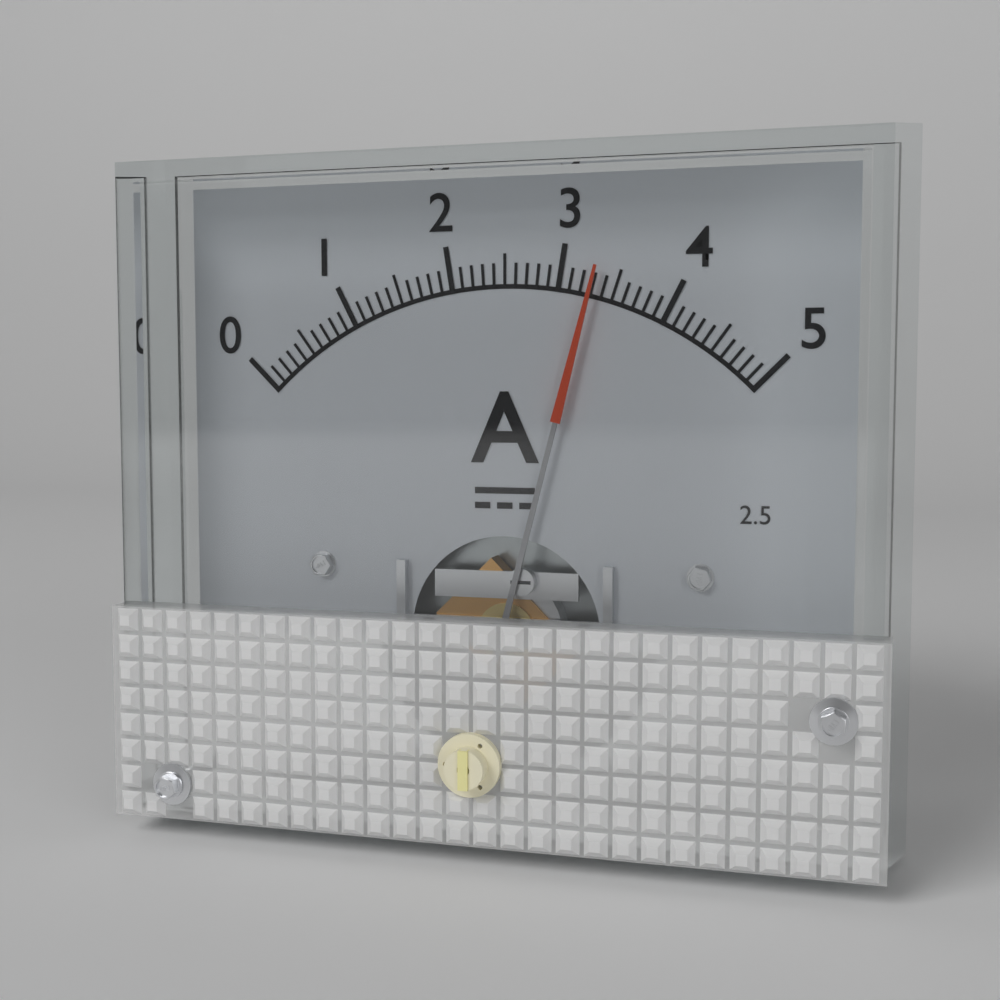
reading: 3.3 A
